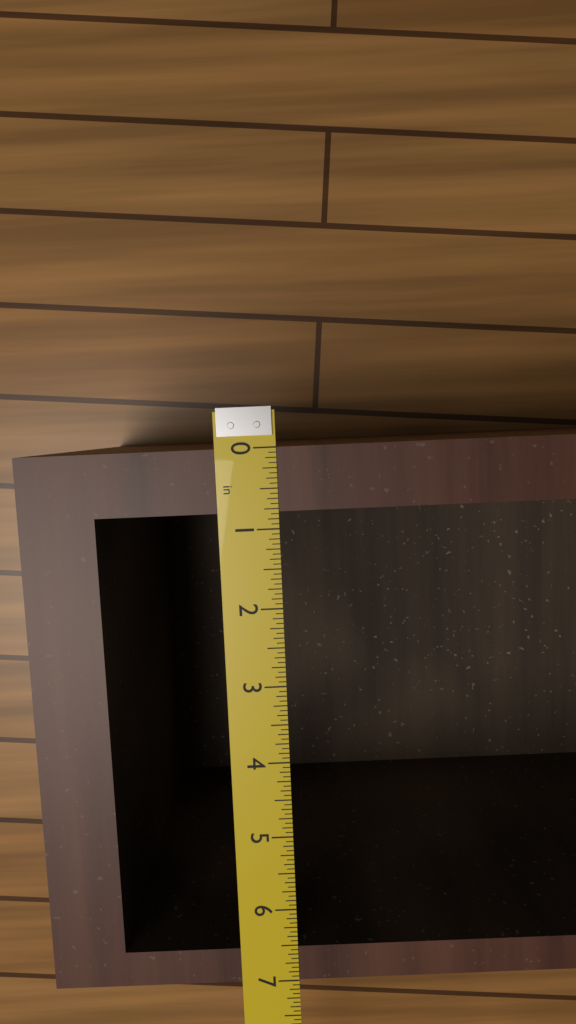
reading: 7.0000 in
